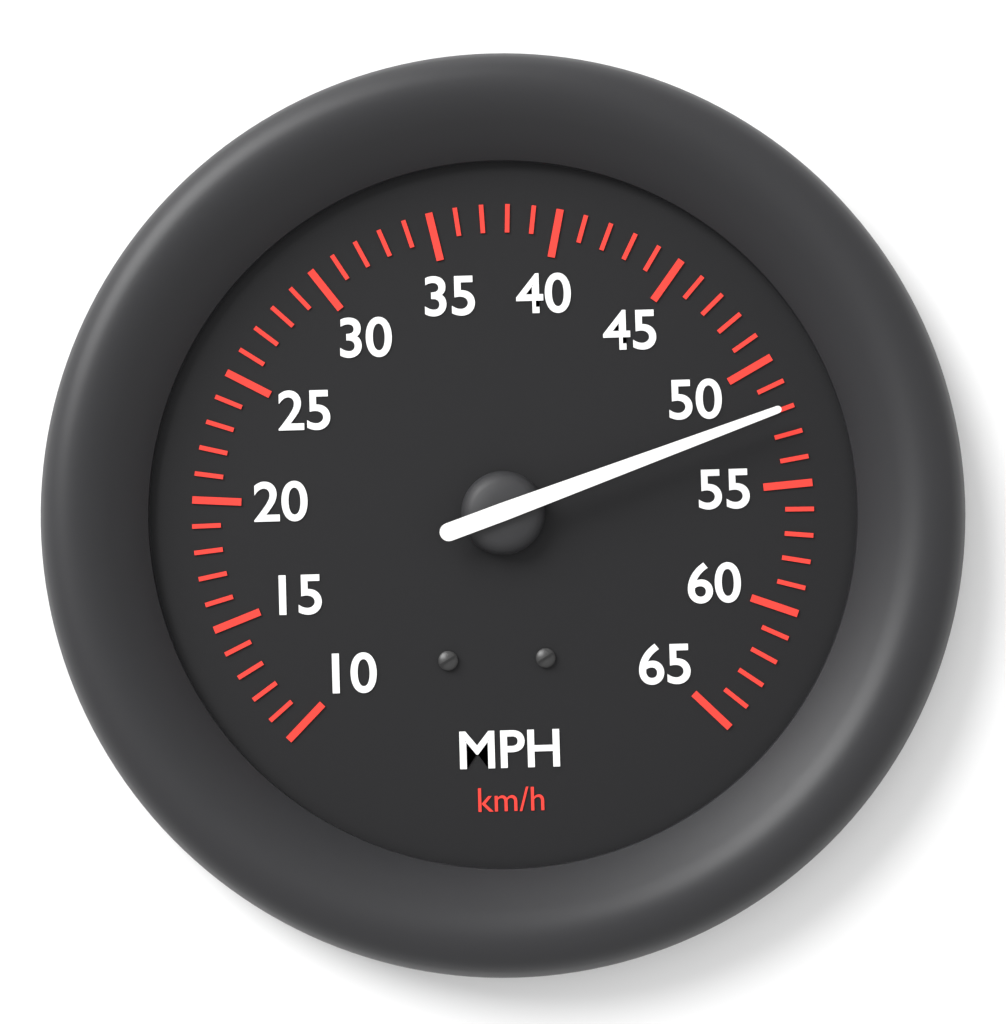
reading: 52 mph
